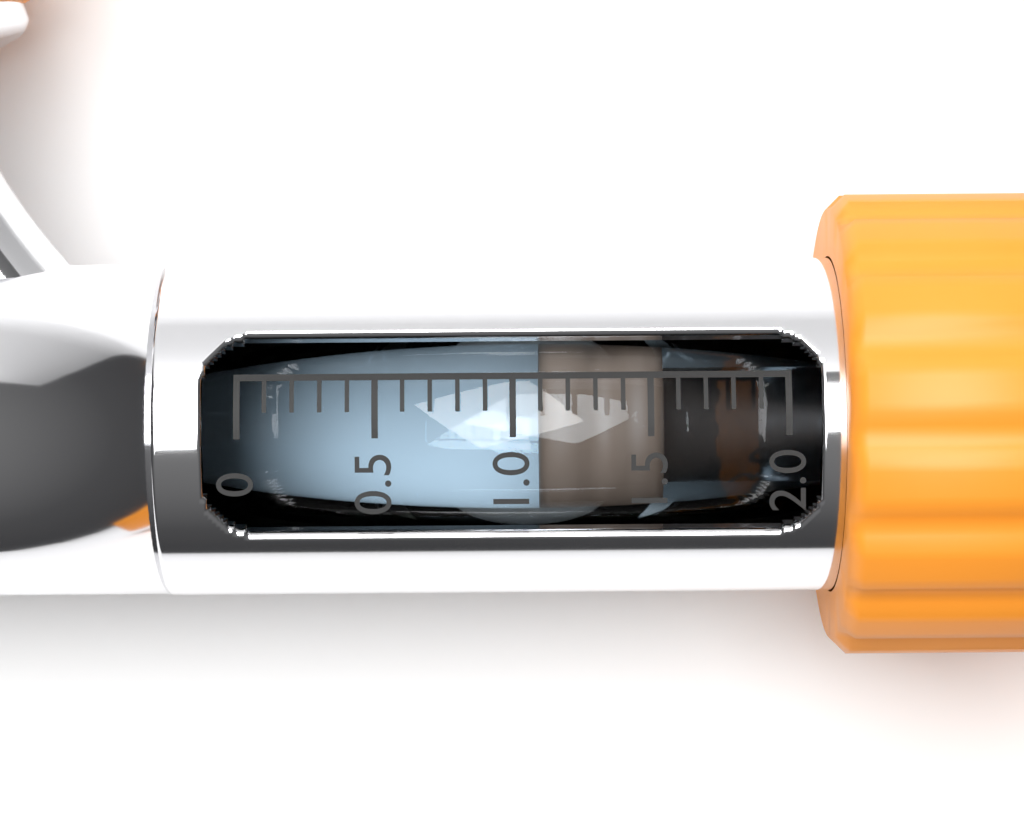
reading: 1.1 (no unit)
